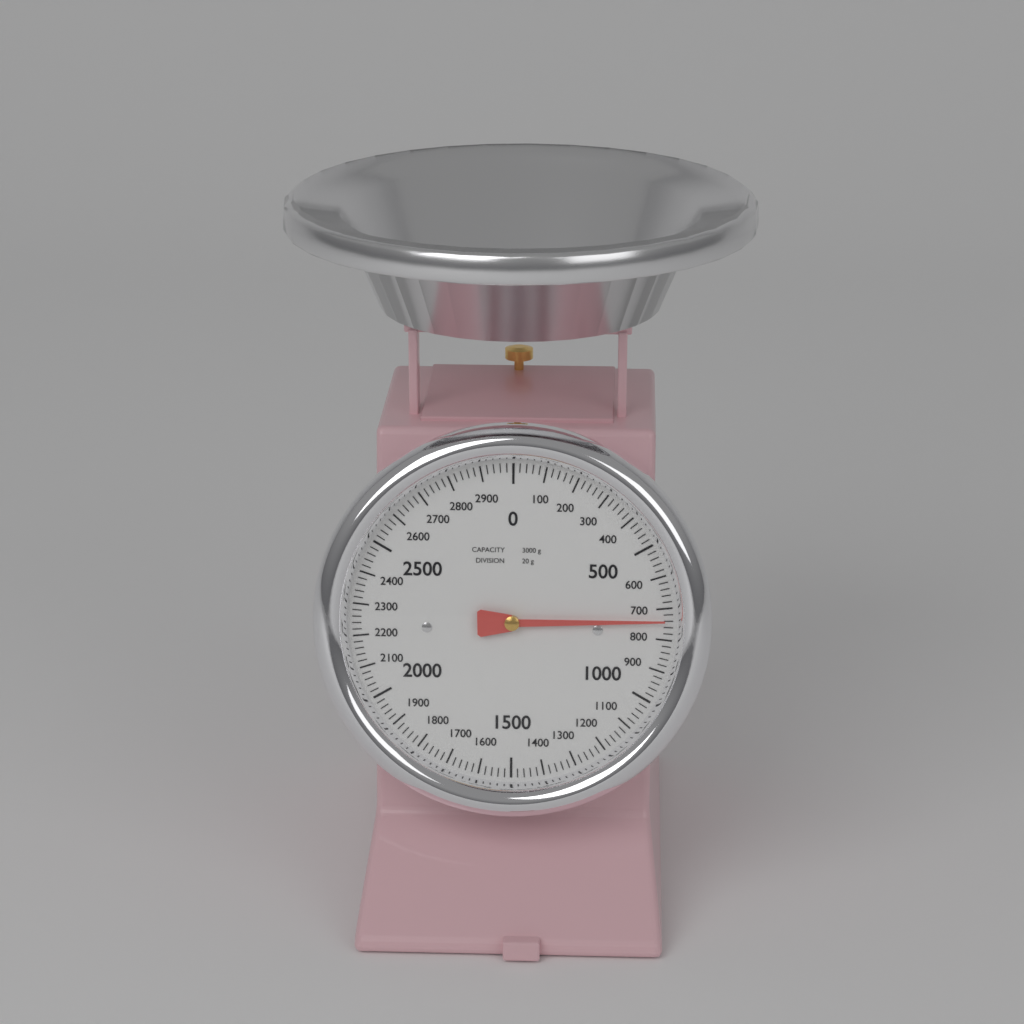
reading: 740 g
